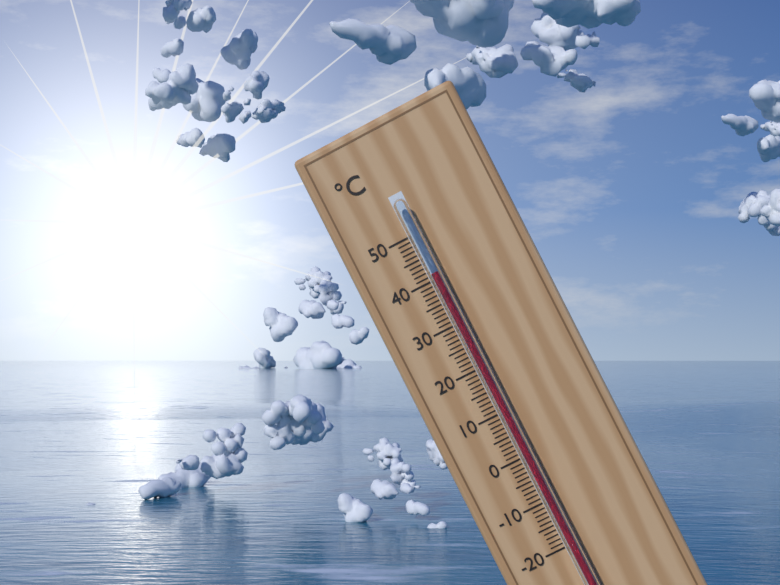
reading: 41 °C
